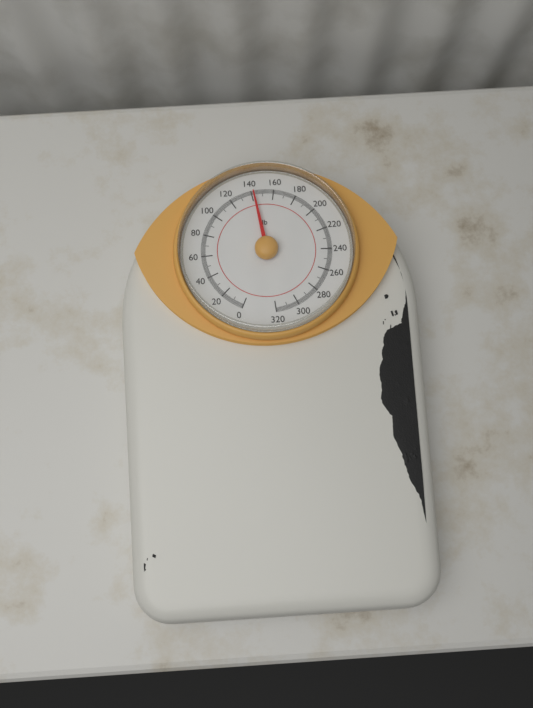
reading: 142 lb
